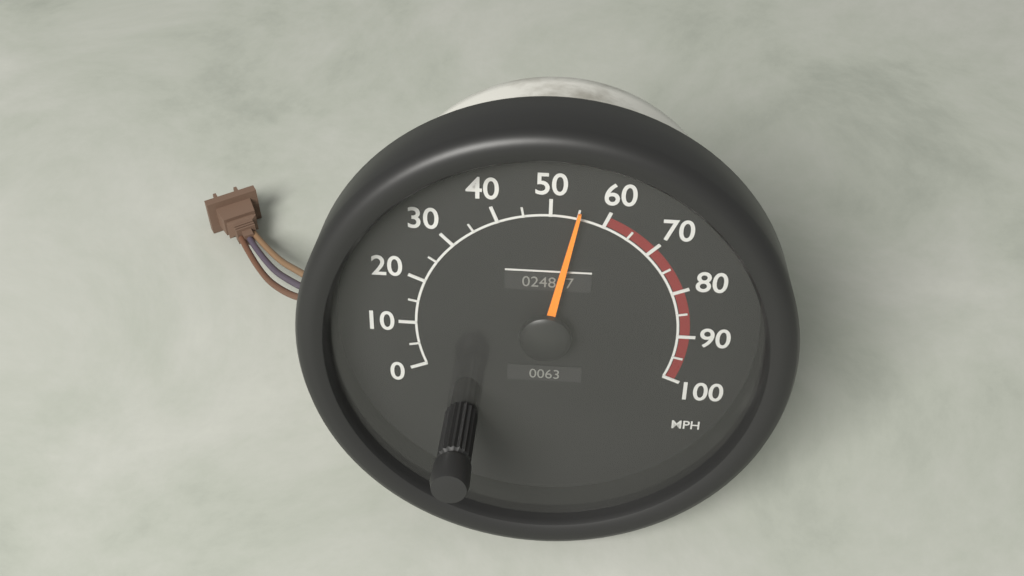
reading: 55 MPH
